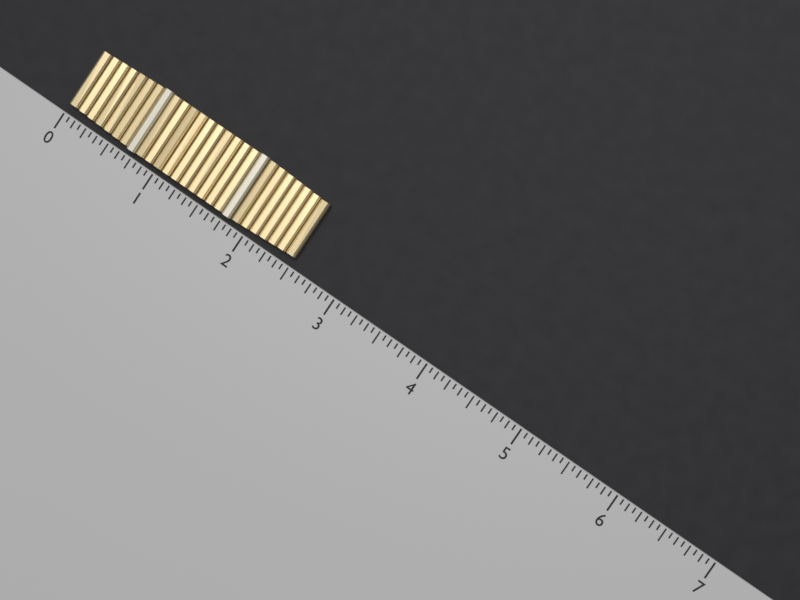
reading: 2.5000 (no unit)
